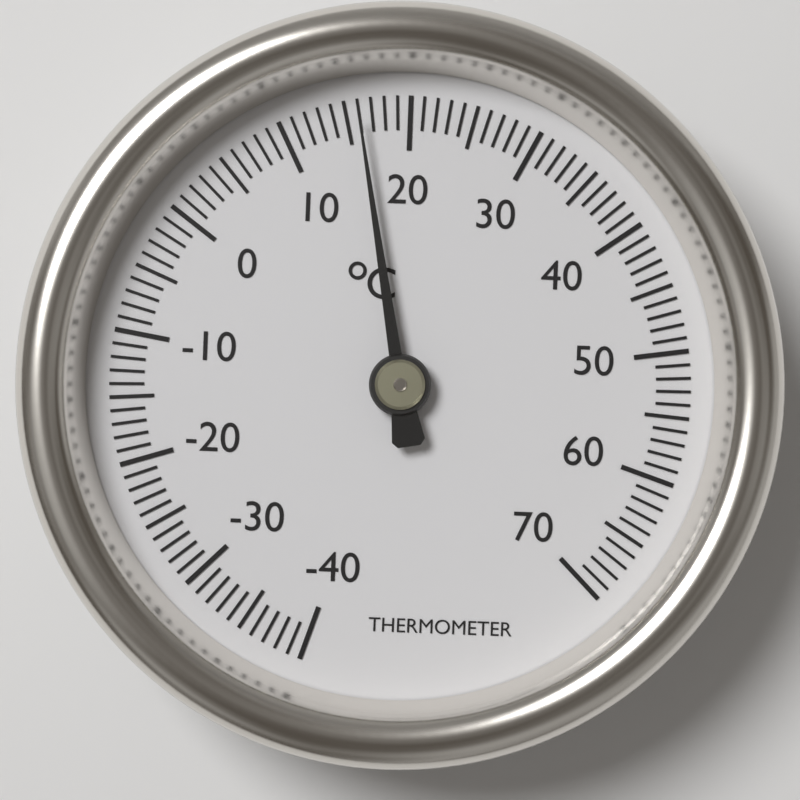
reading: 16 °C
